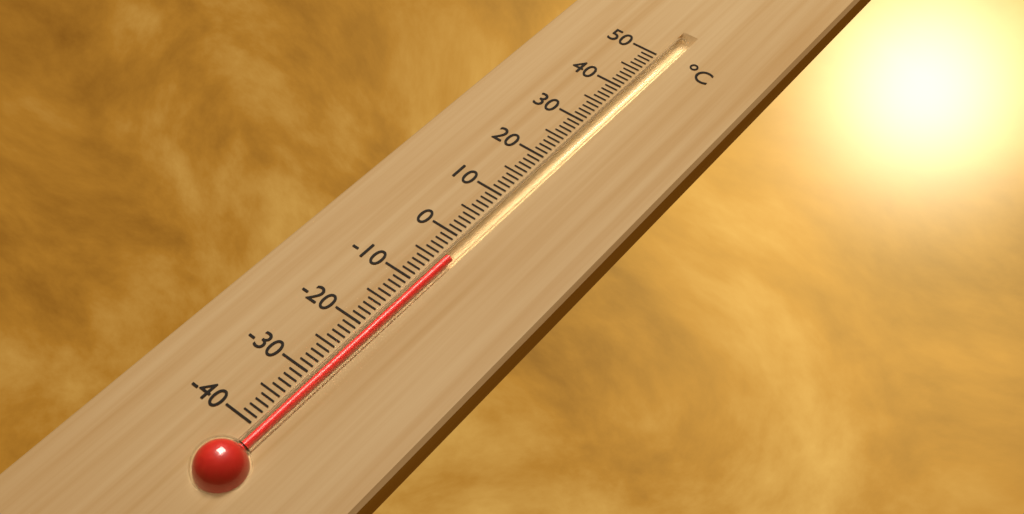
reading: -4 °C
